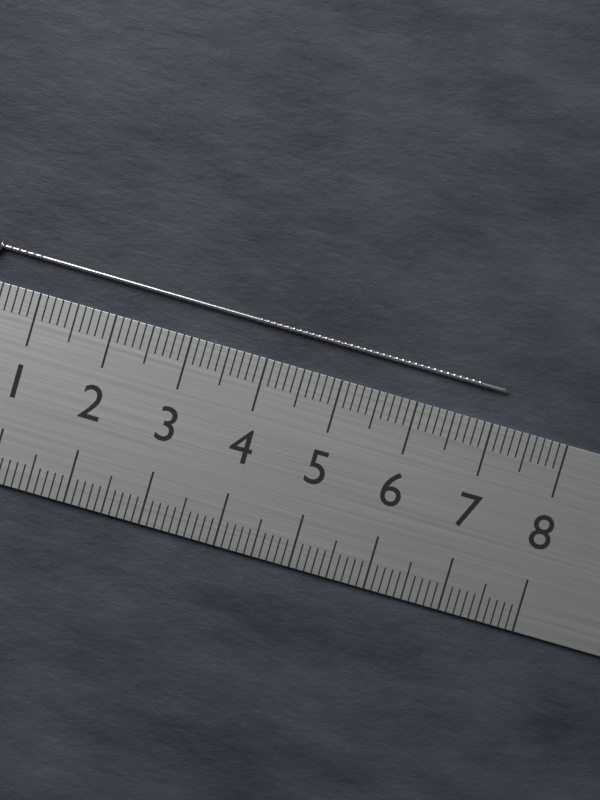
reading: 7.1 cm
